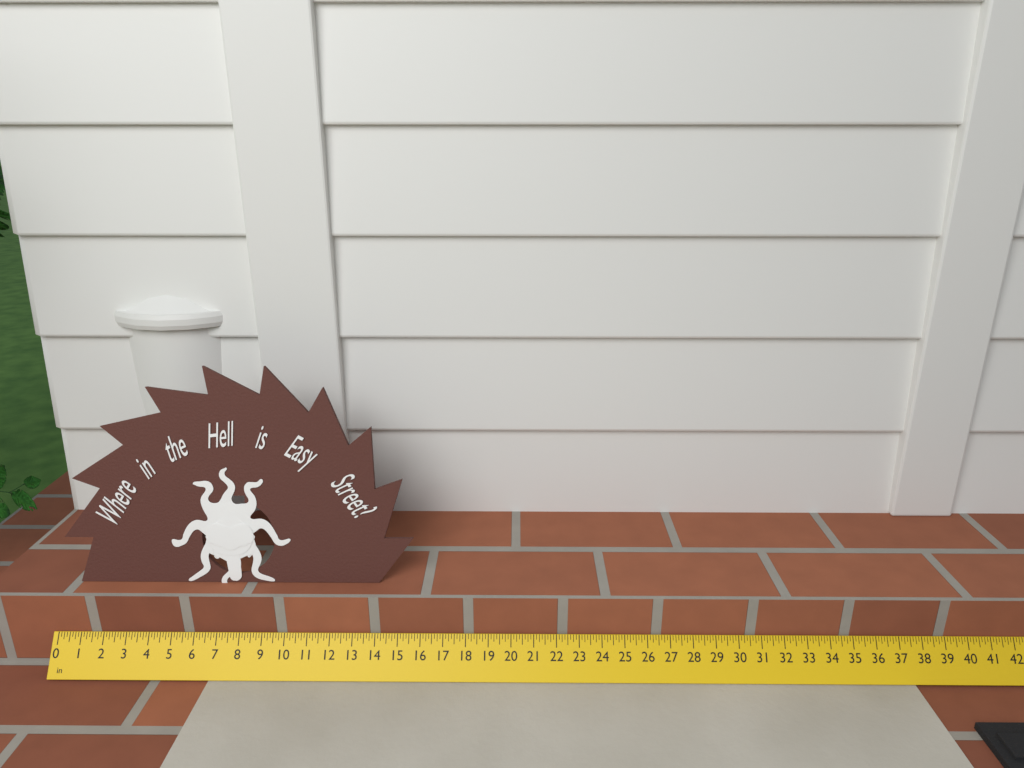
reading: 15.625 in
